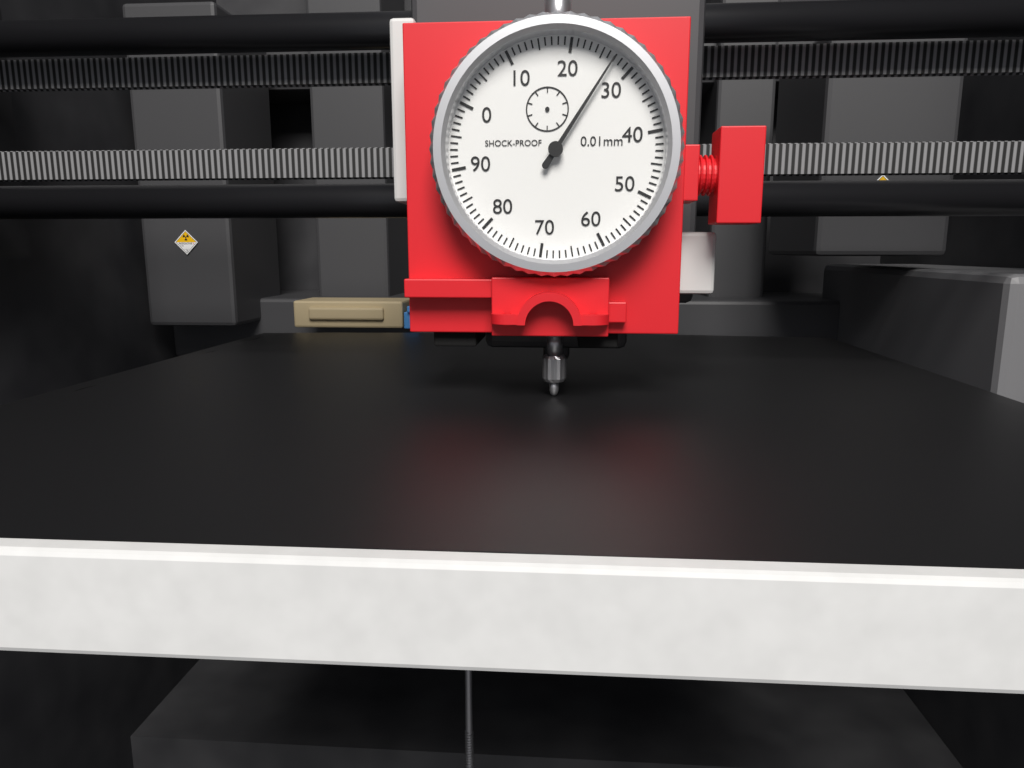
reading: 27 0.01mm
